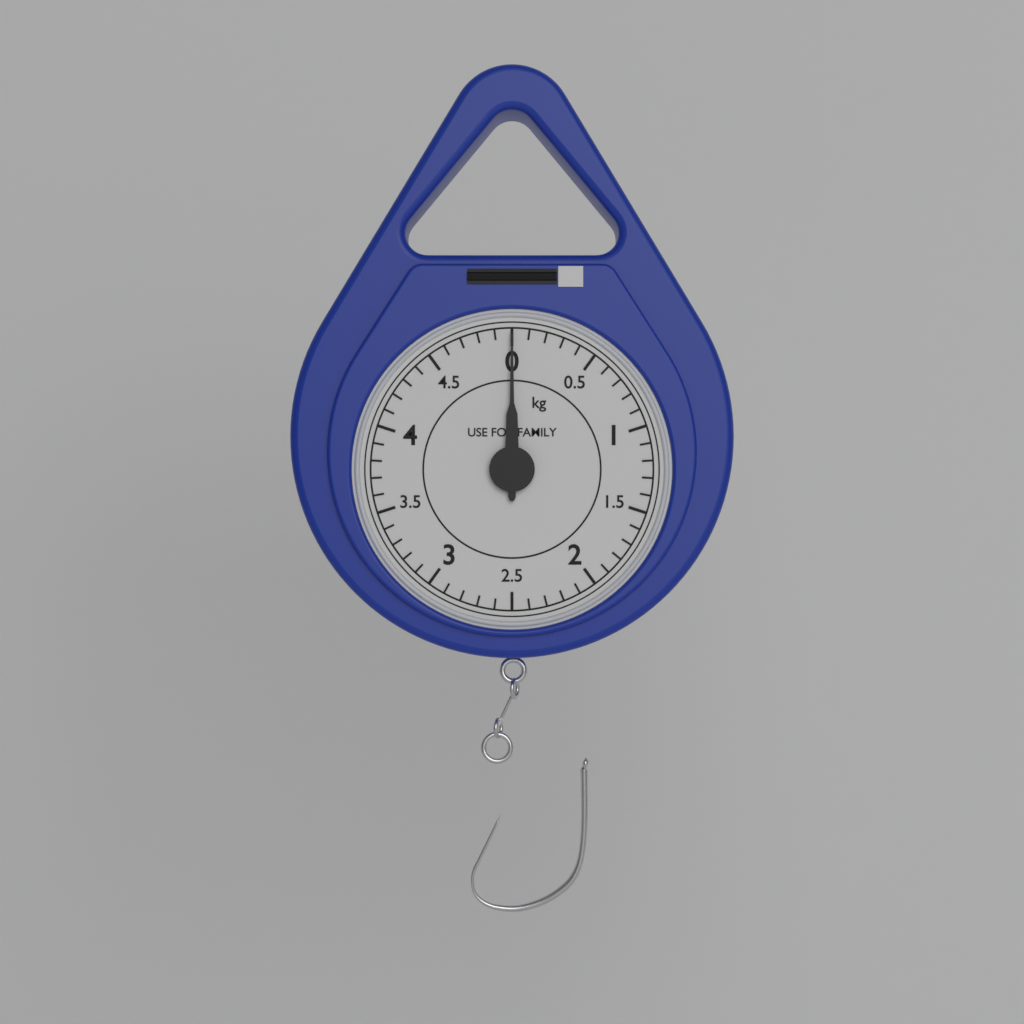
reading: 0.0 kg
